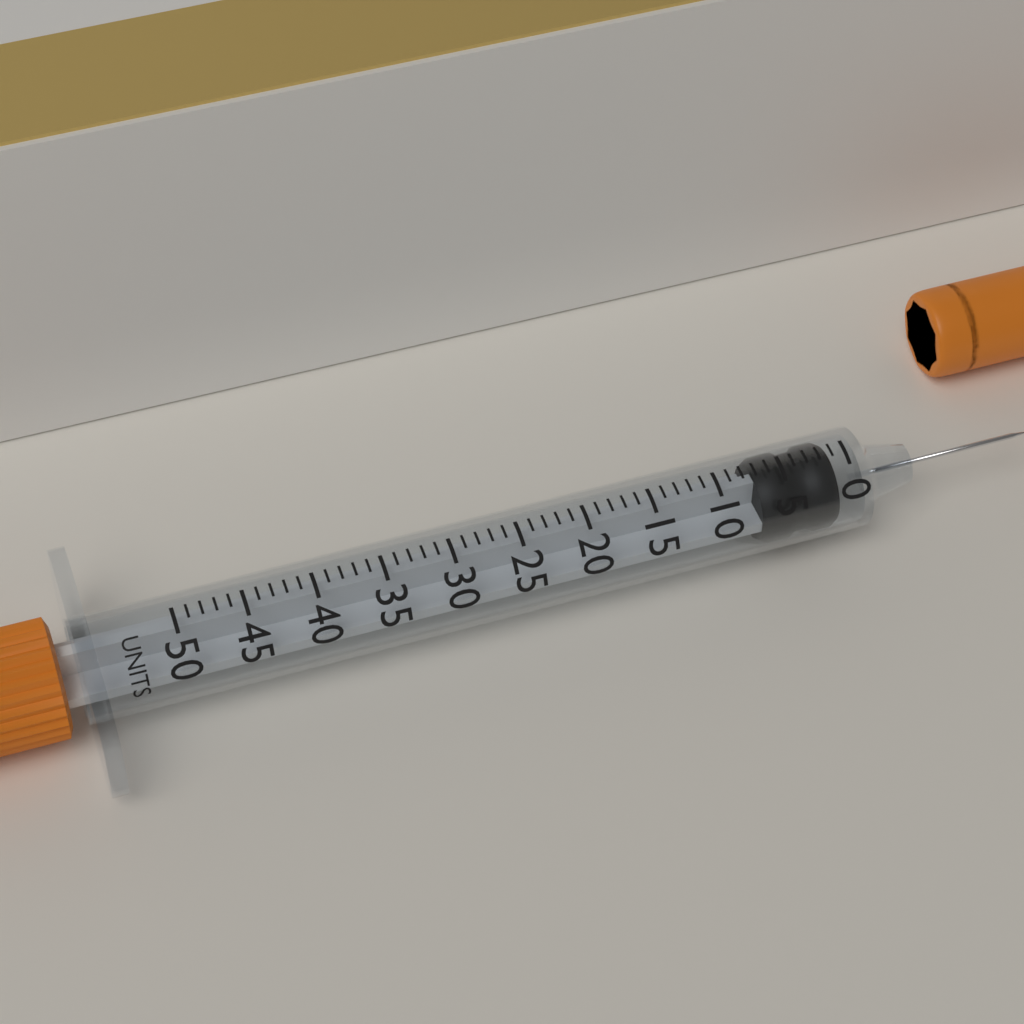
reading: 1 units
